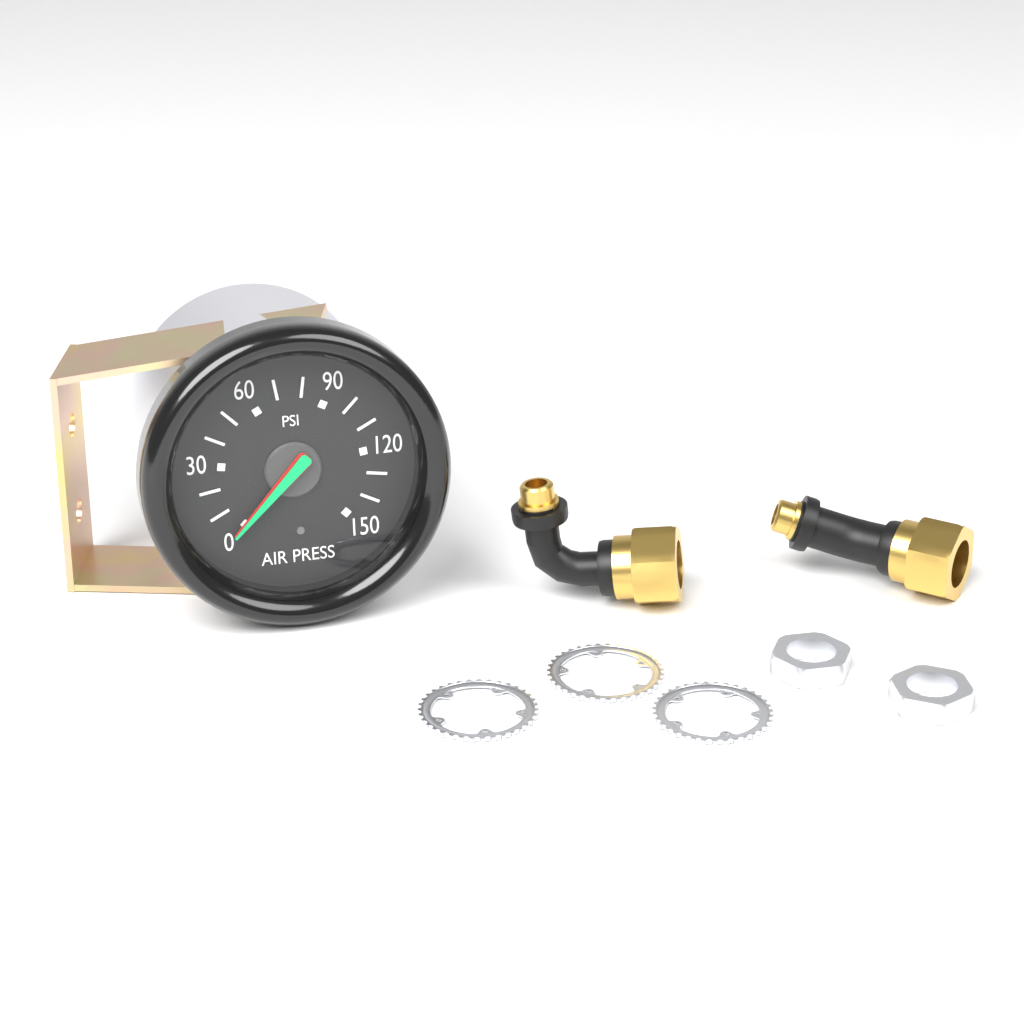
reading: 0 psi
